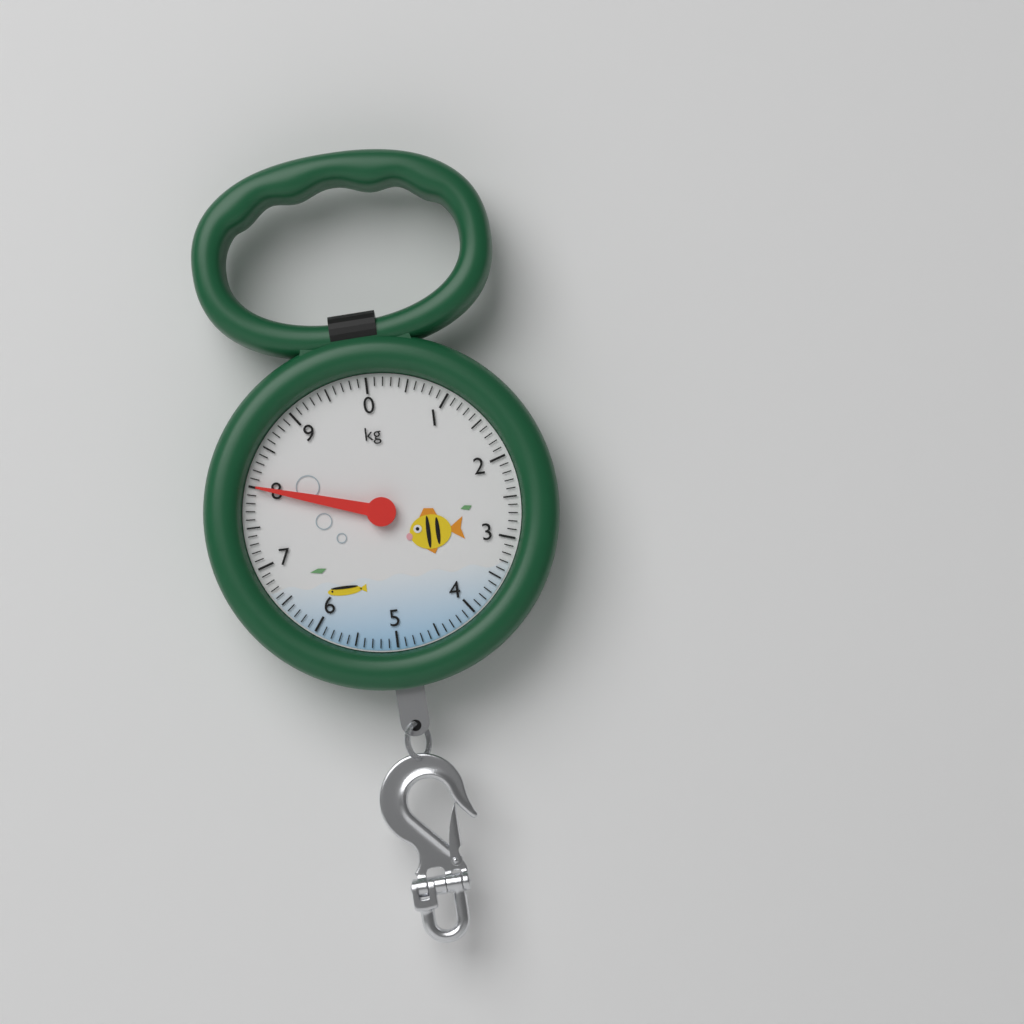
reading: 8.0 kg
